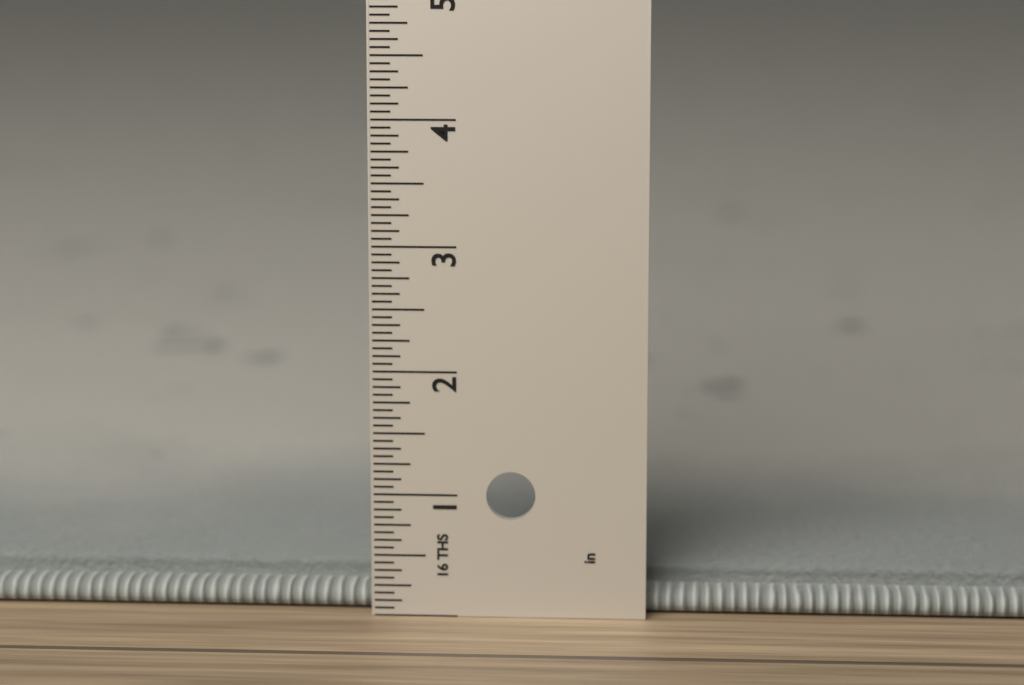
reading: 0.3125 in
